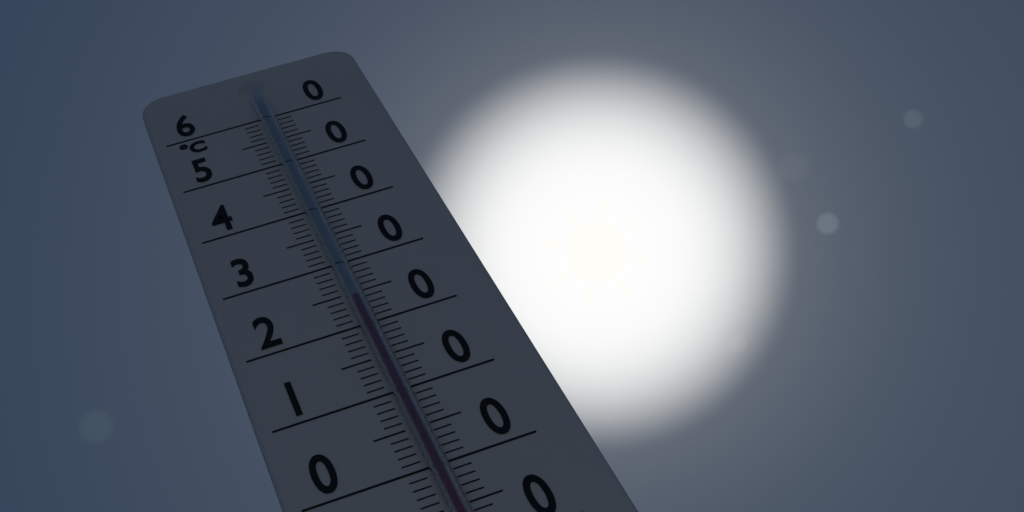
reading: 23 °C
